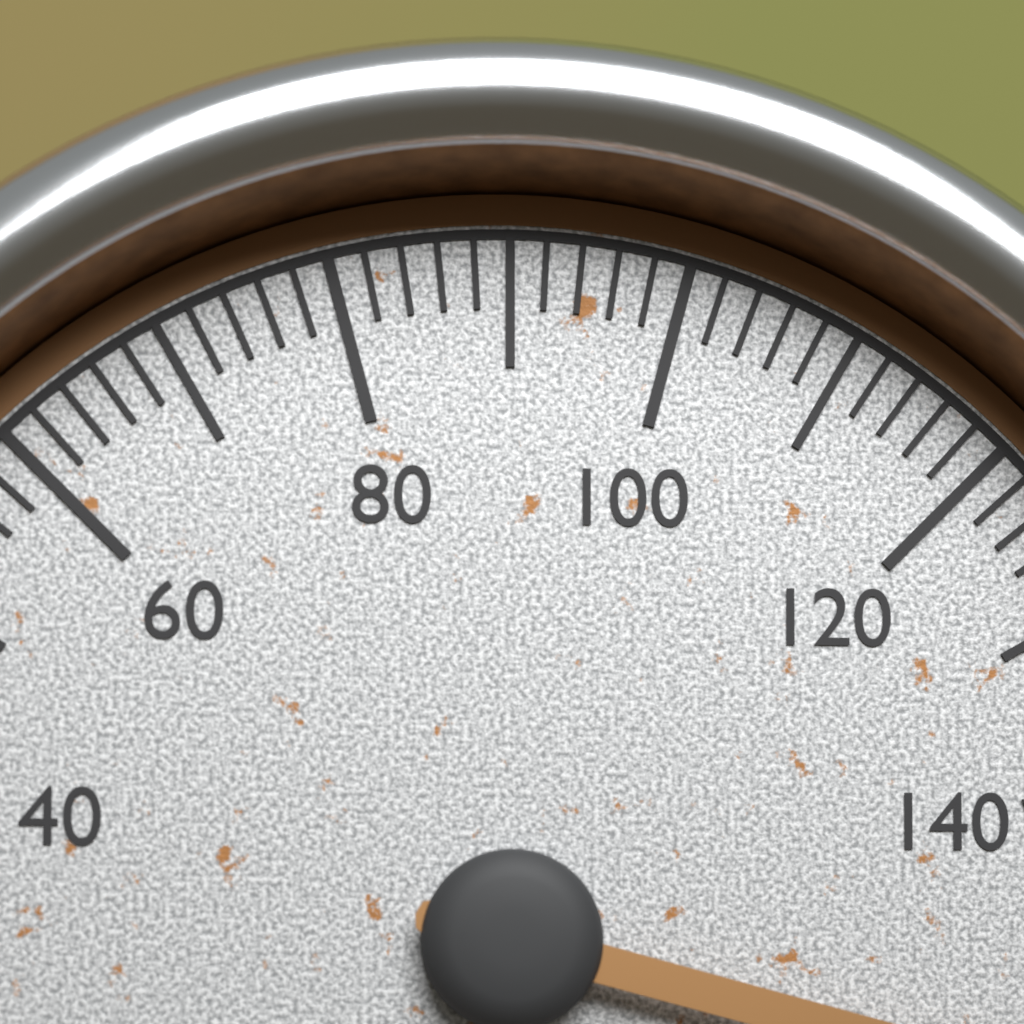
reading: 160 (no unit)
